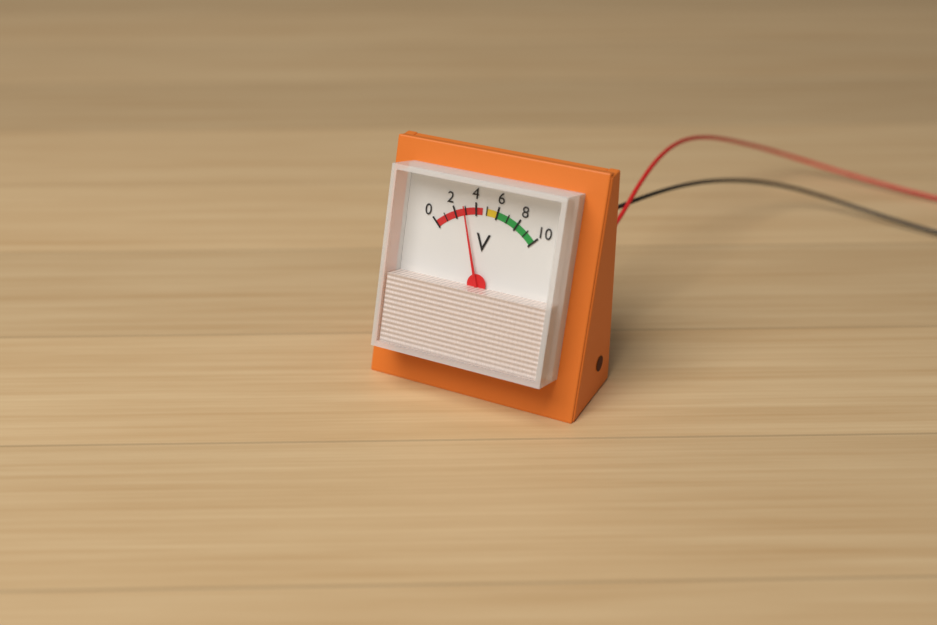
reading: 3 V
